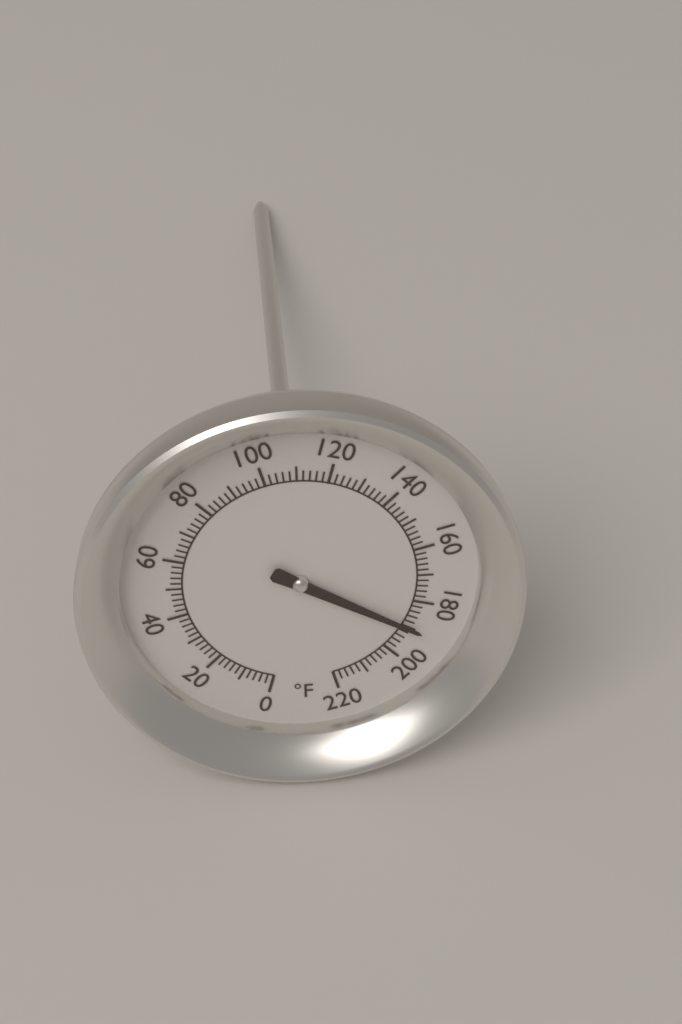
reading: 190 °F
